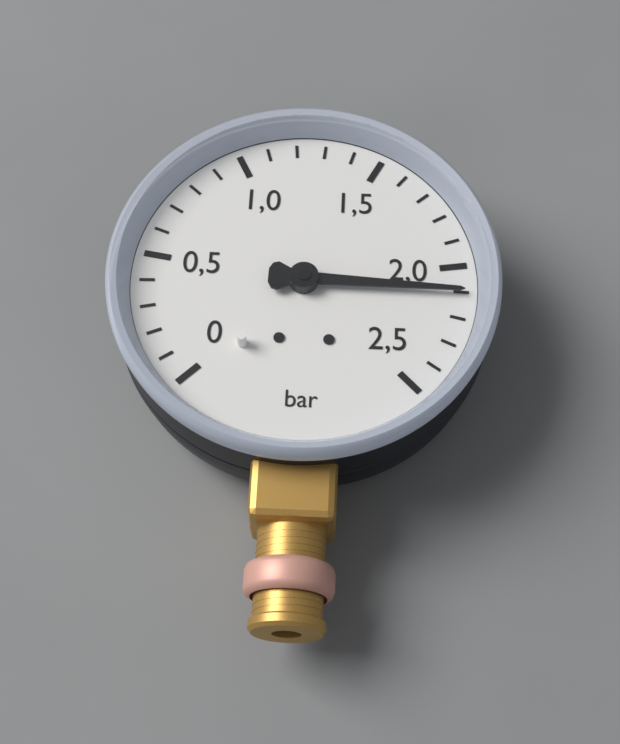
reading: 2.1 bar
